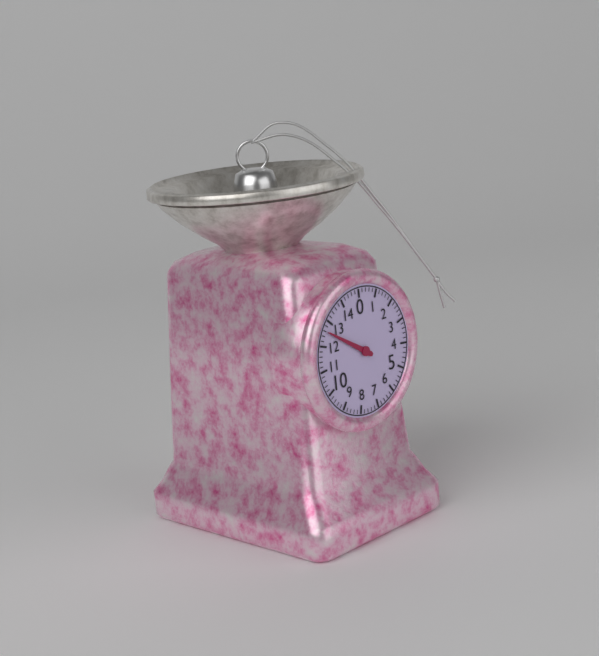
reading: 12.6 (no unit)
